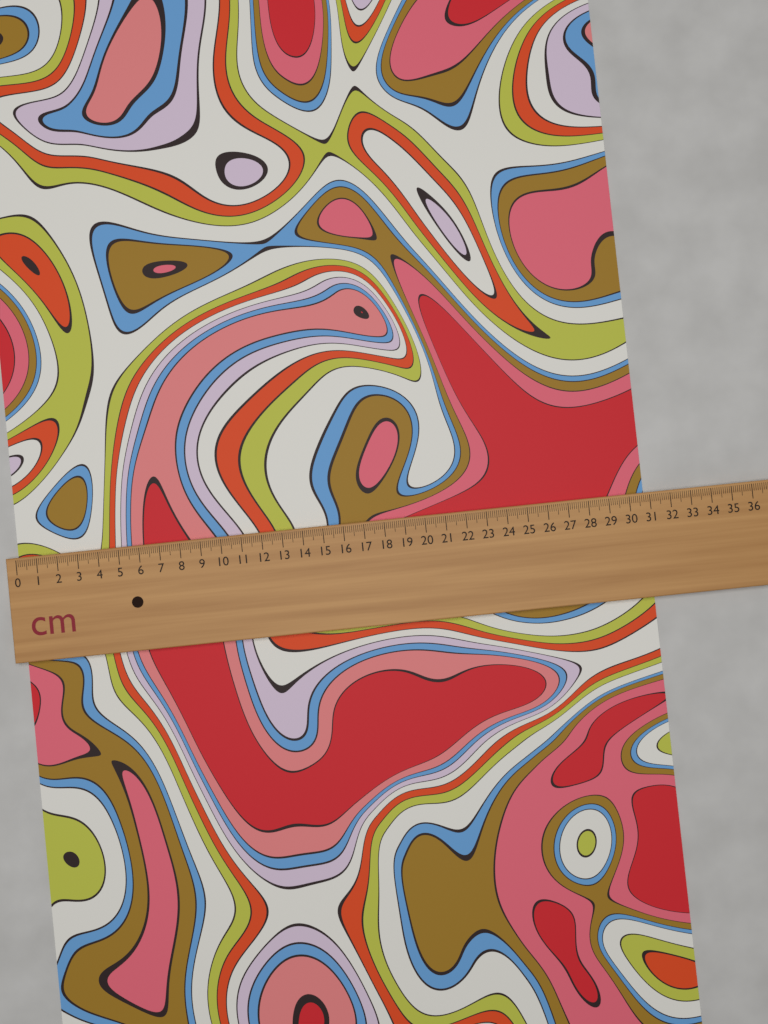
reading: 30.8 cm
